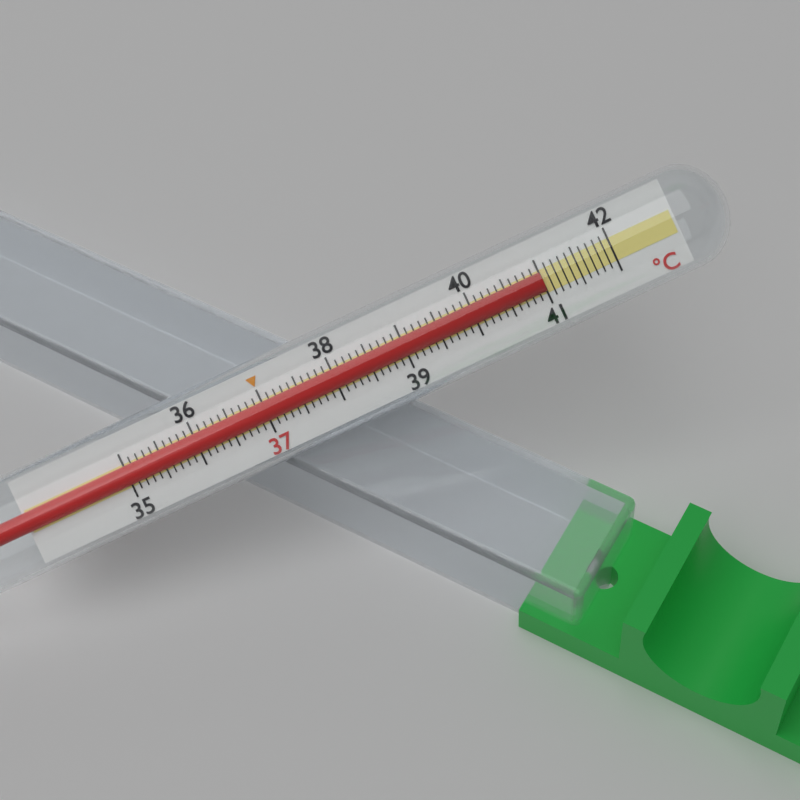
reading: 41.0 °C
